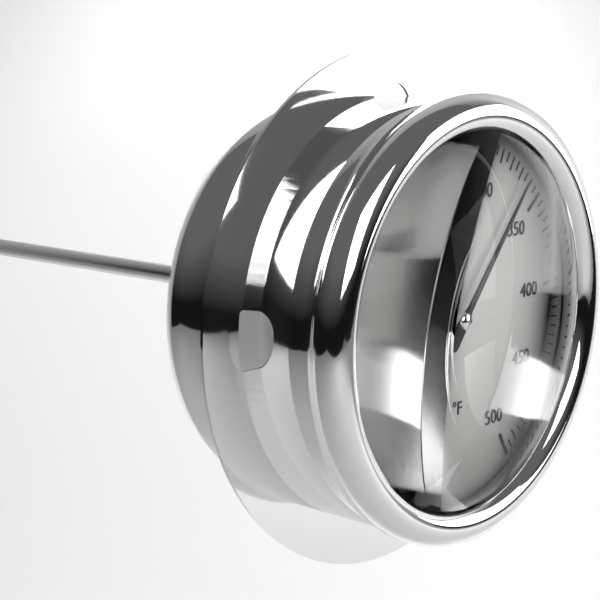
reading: 335 °F
